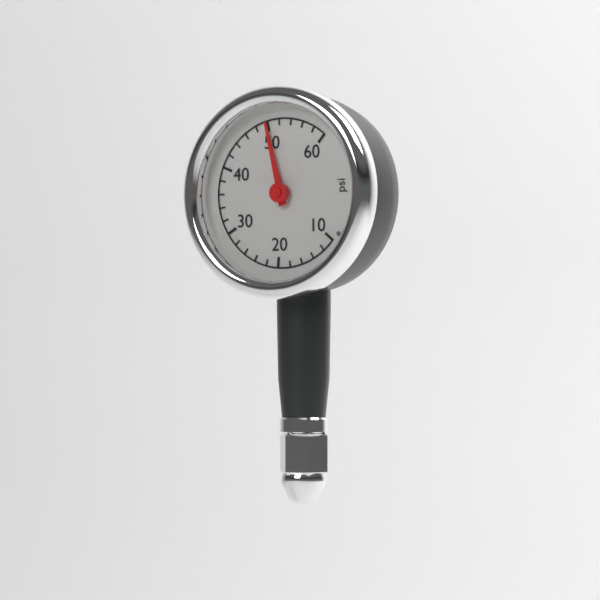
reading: 50 psi
